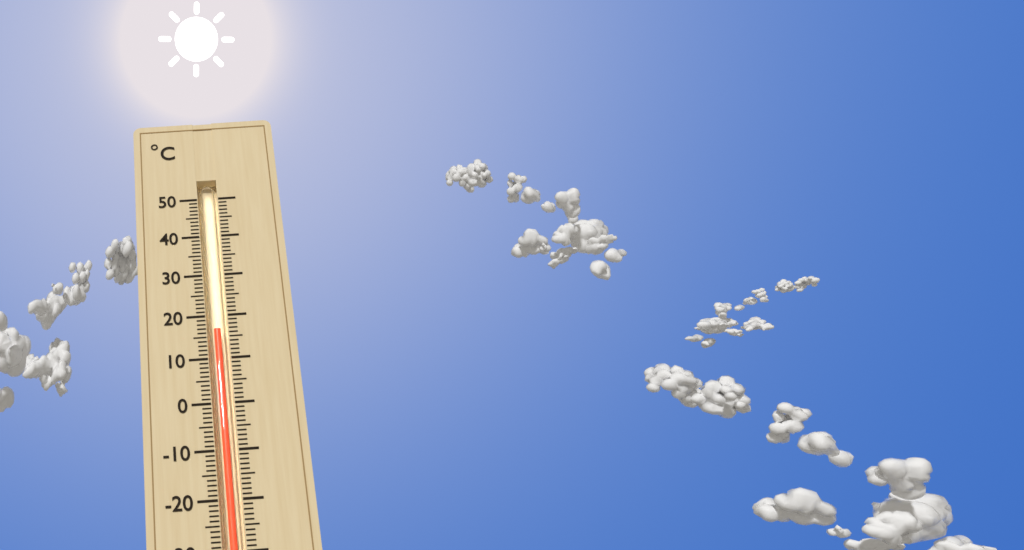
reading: 17 °C
